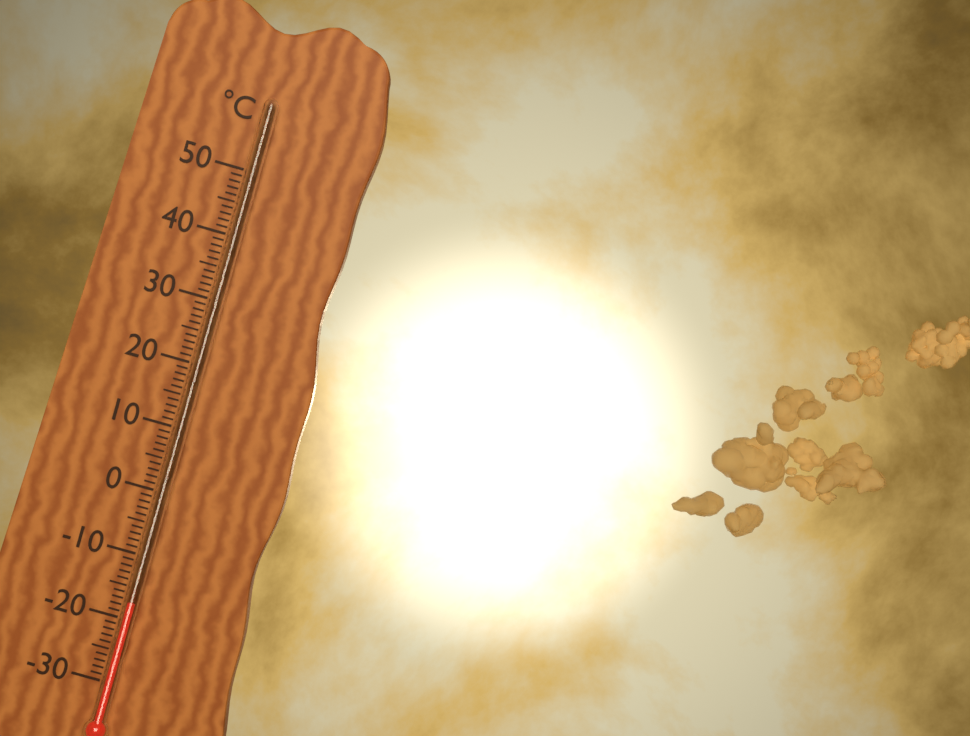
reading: -17 °C
